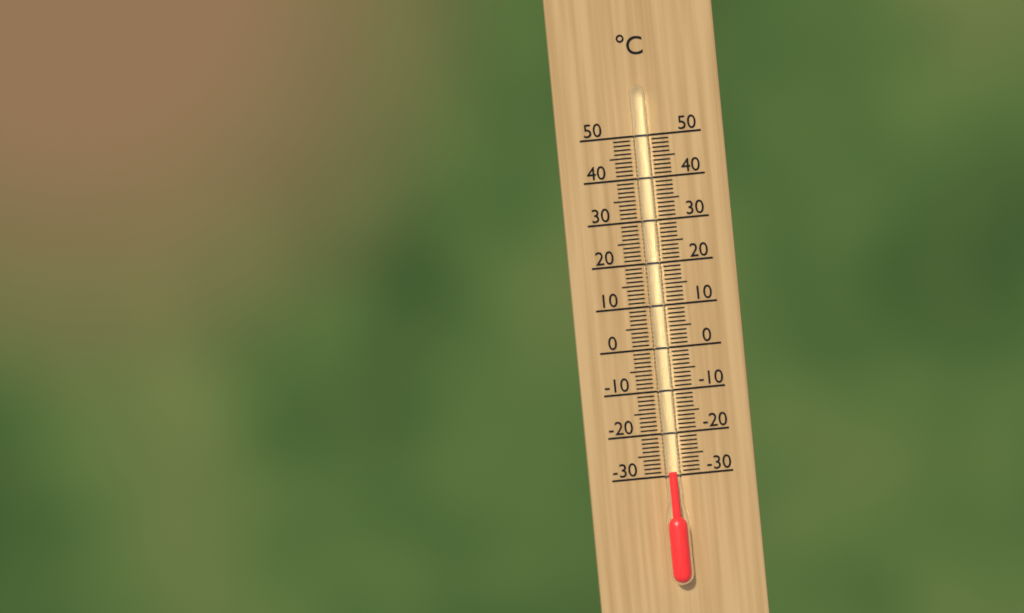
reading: -29 °C
